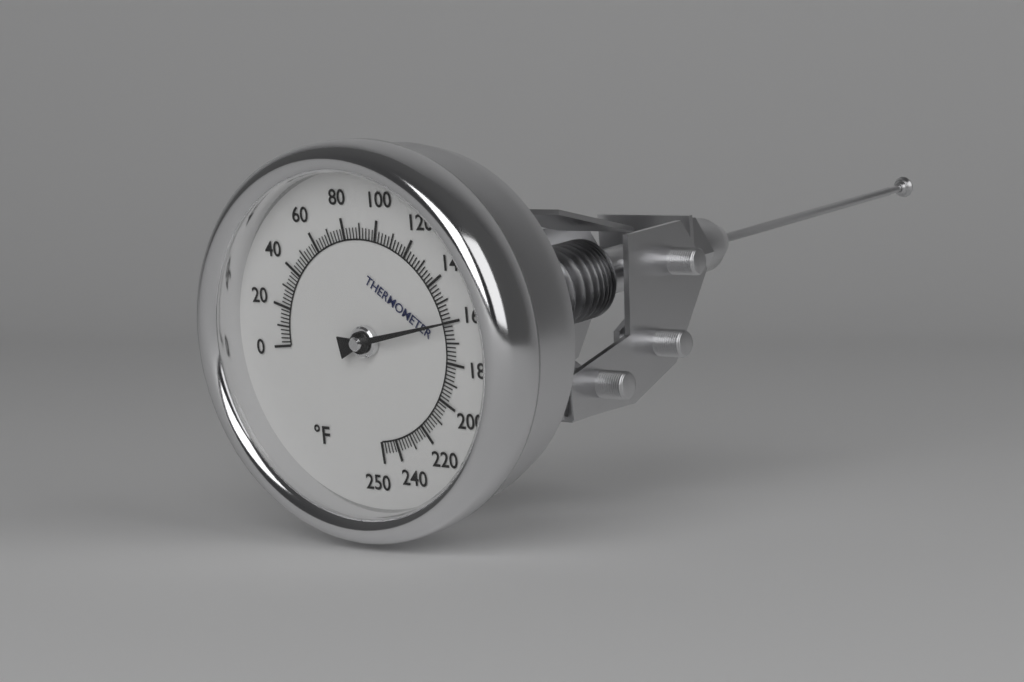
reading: 160 °F
